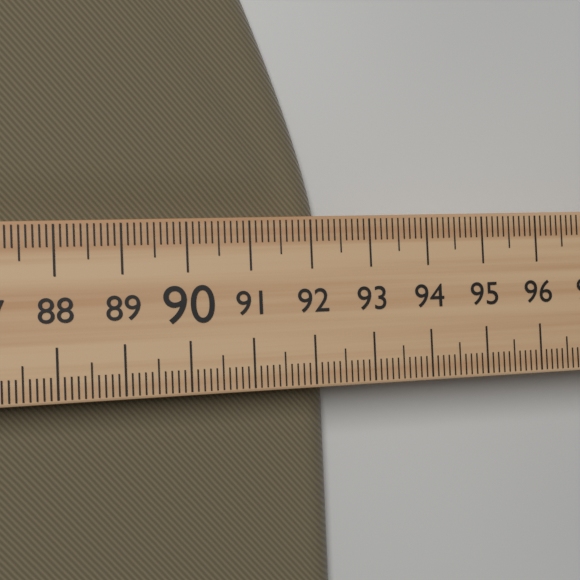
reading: 92.3 (no unit)
